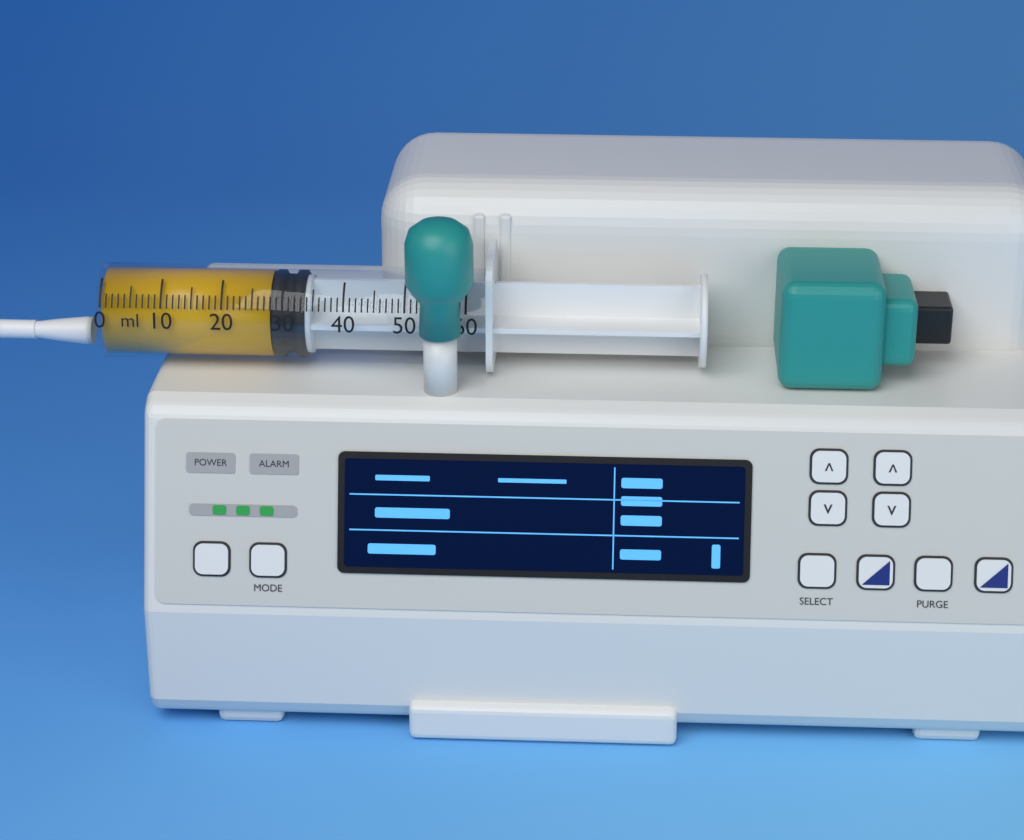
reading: 28 ml
